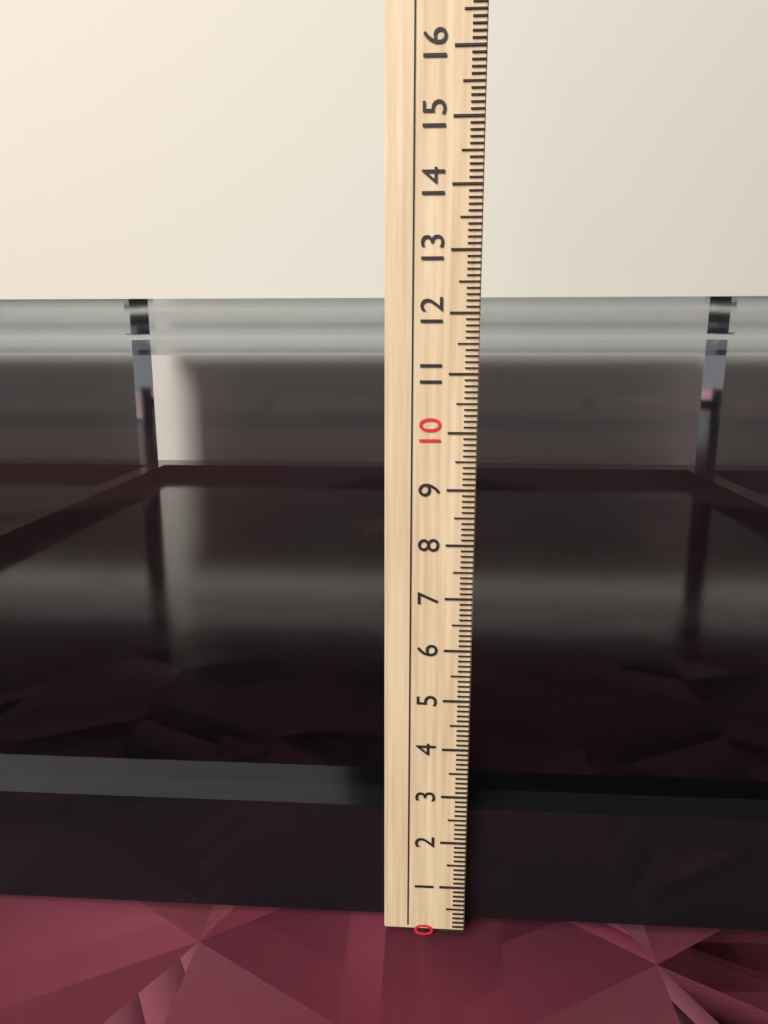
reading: 12.3 cm
